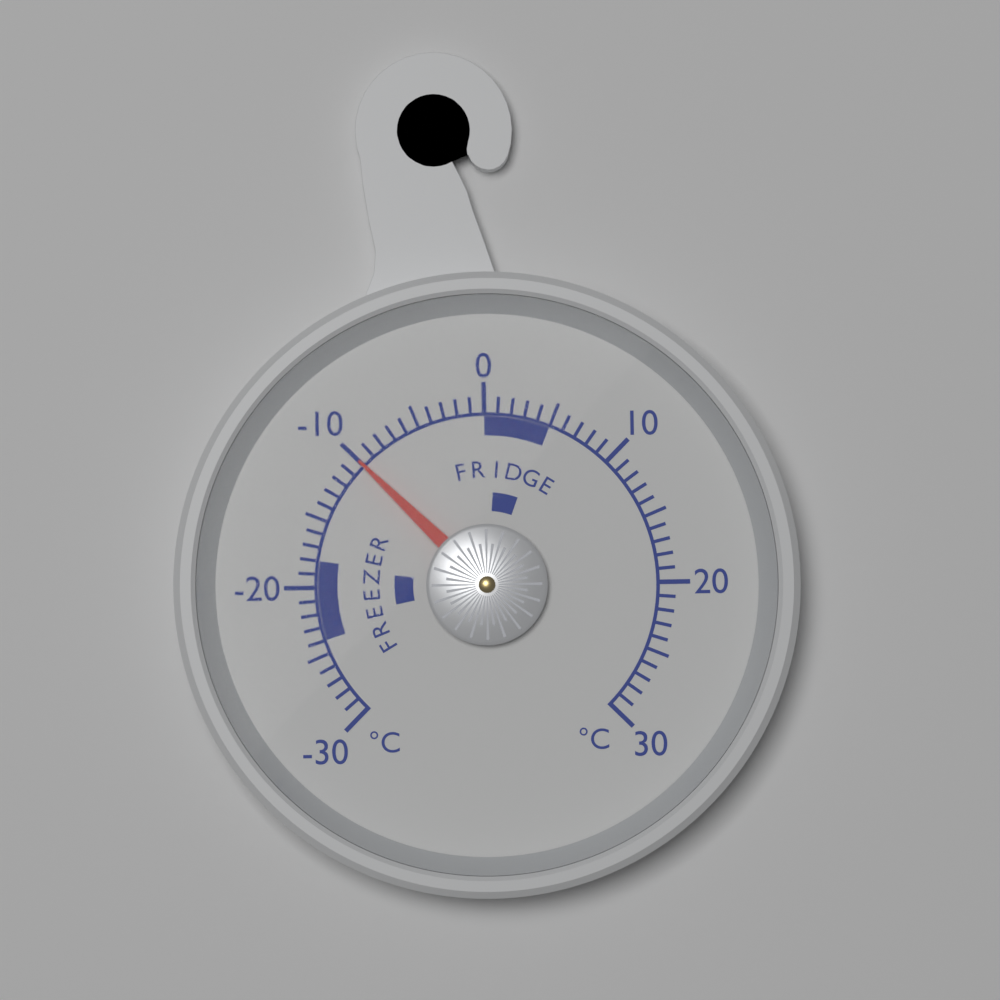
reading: -10 °C
